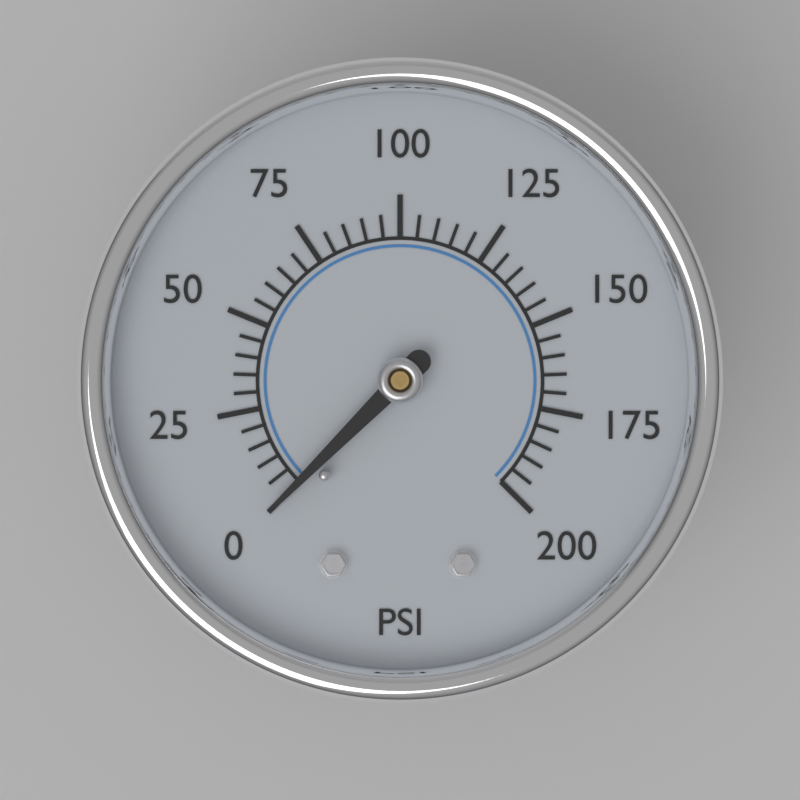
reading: 0 psi
